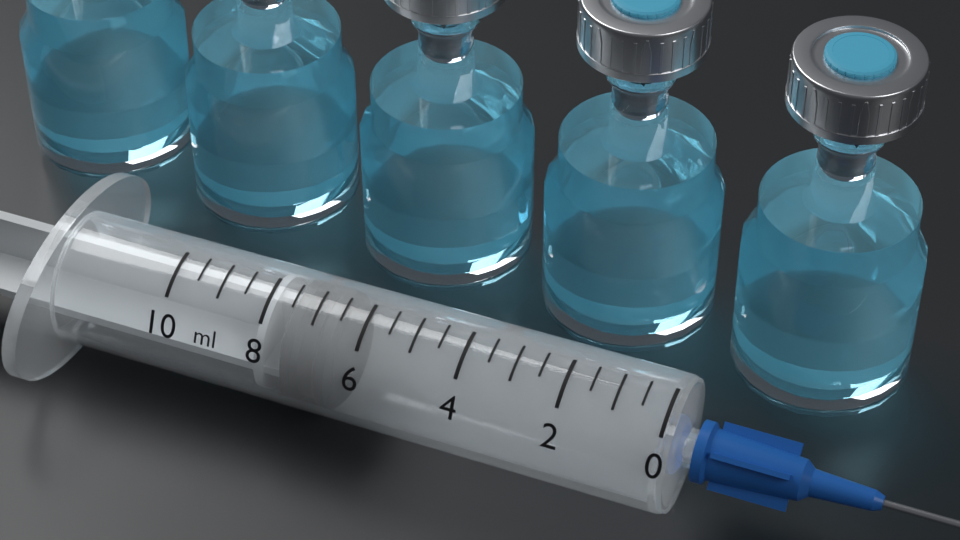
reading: 6.5 ml
